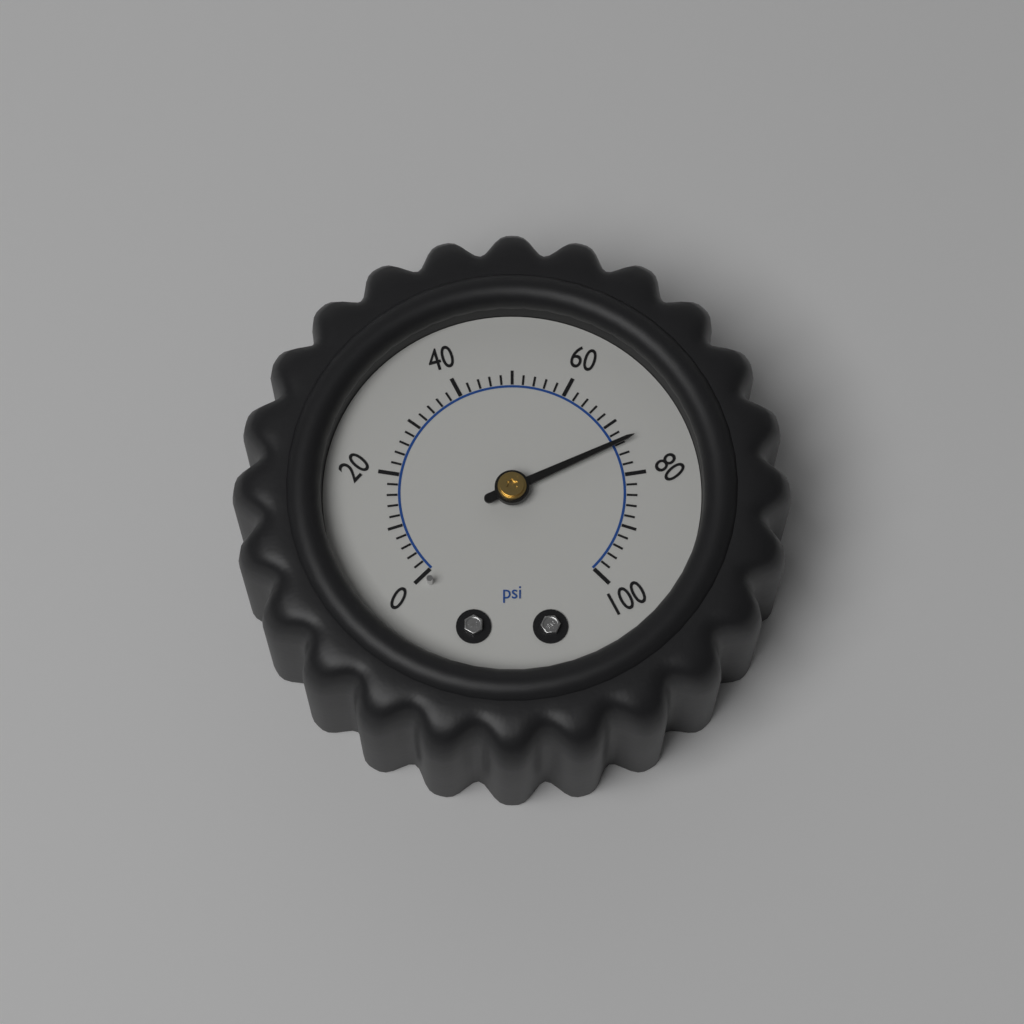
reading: 74 psi
